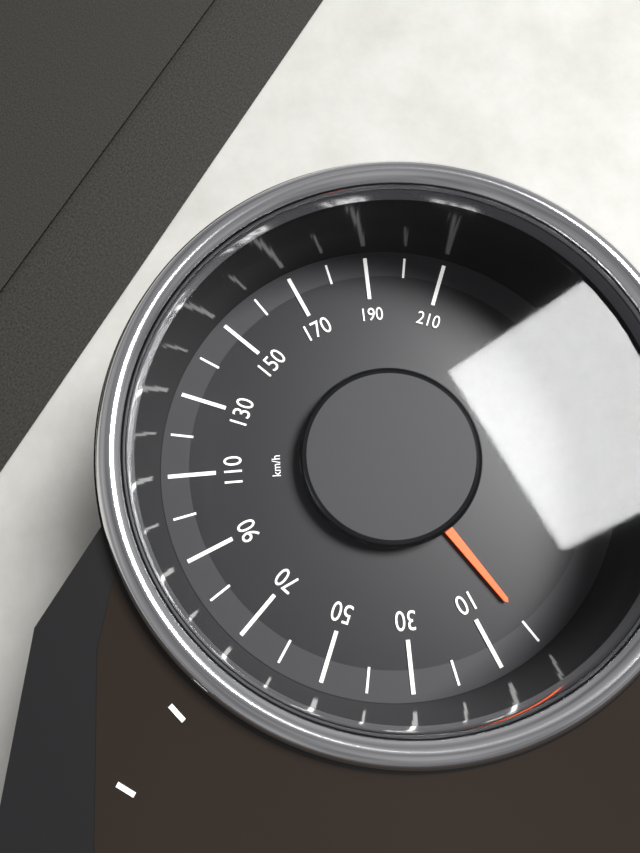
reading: 0 km/h
